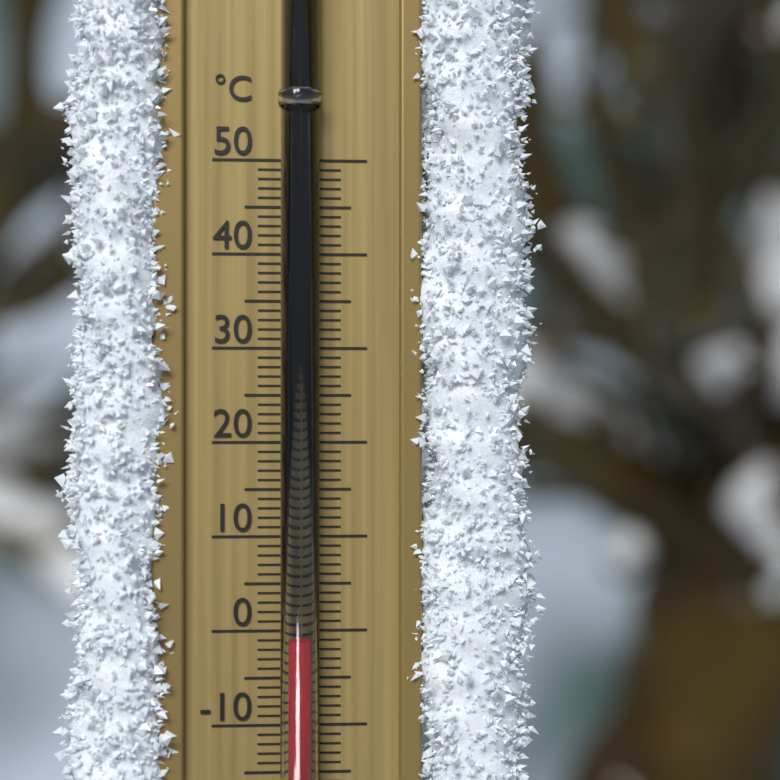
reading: -1 °C
